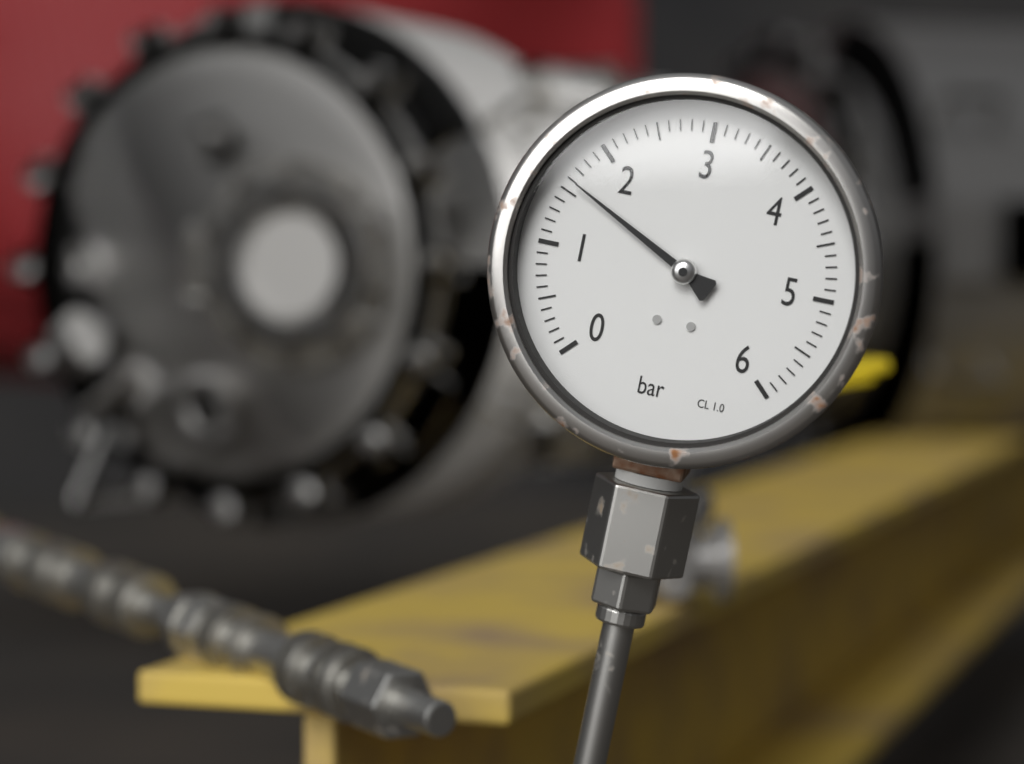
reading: 1.6 bar
